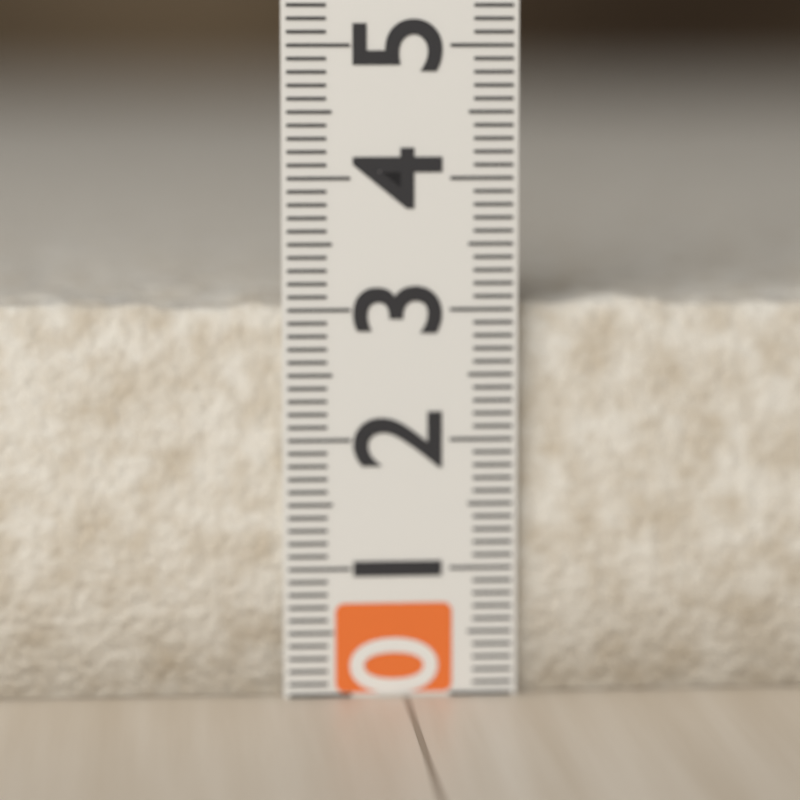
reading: 3.1 (no unit)
